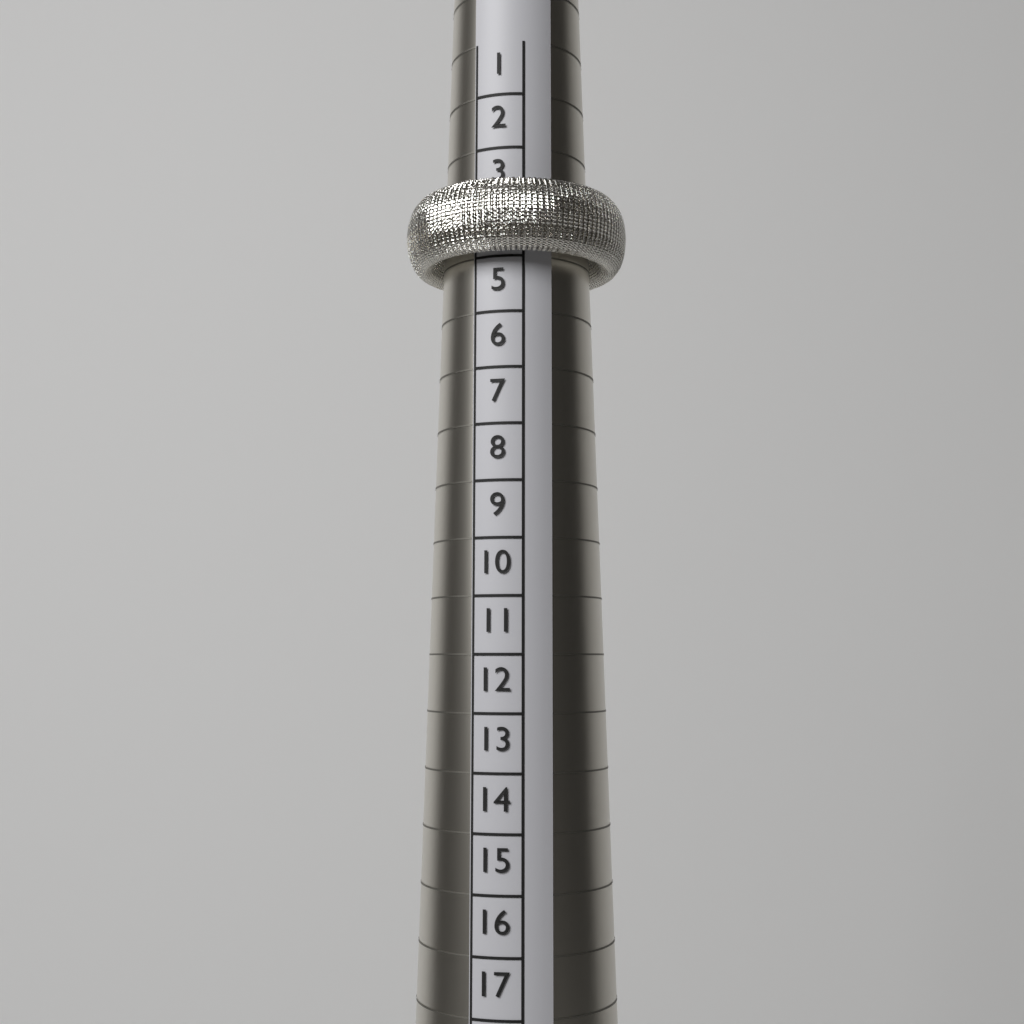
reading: 4 (no unit)
